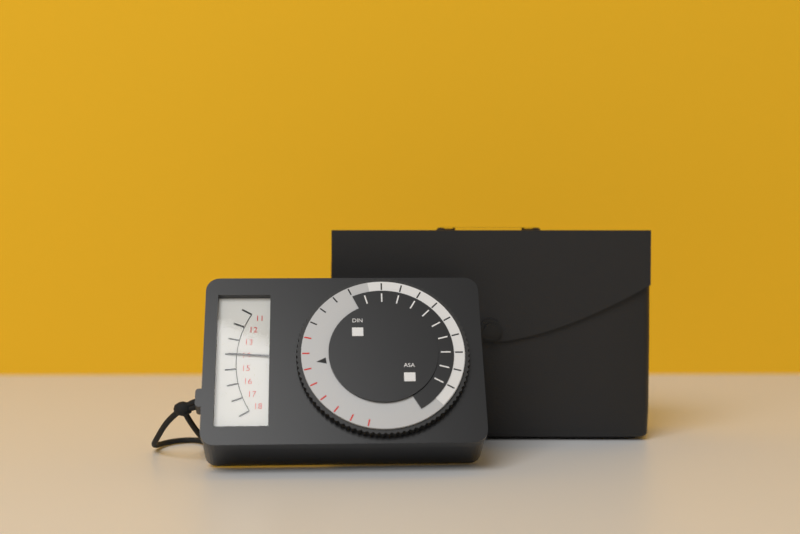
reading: 14 (no unit)
